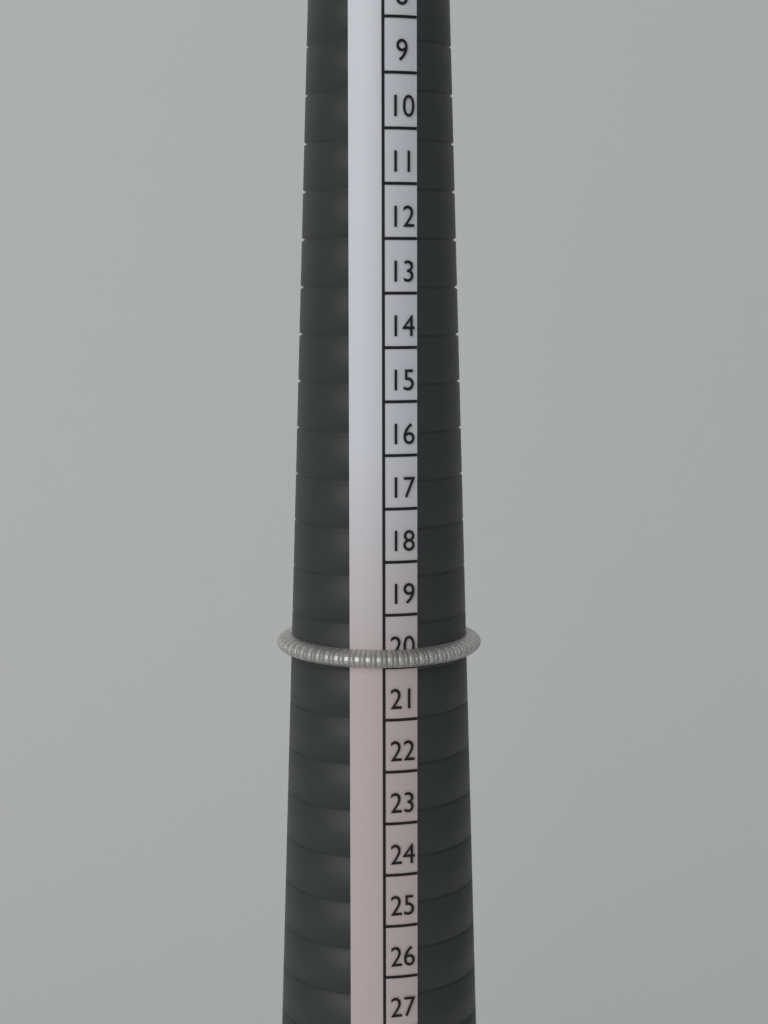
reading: 20 (no unit)
